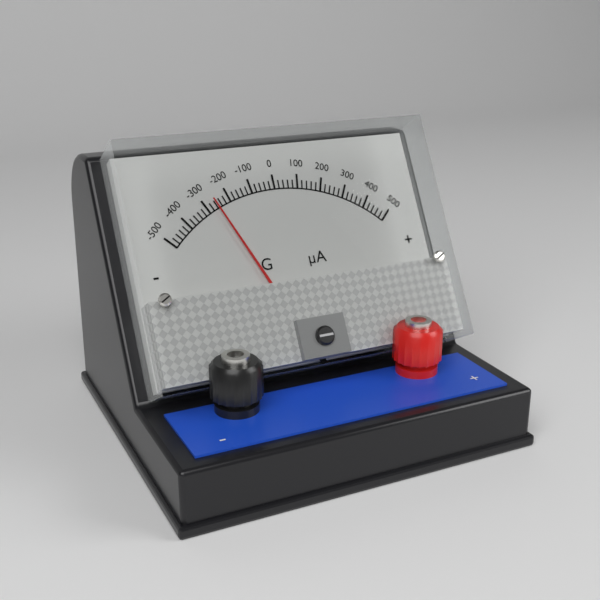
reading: -260 µA
